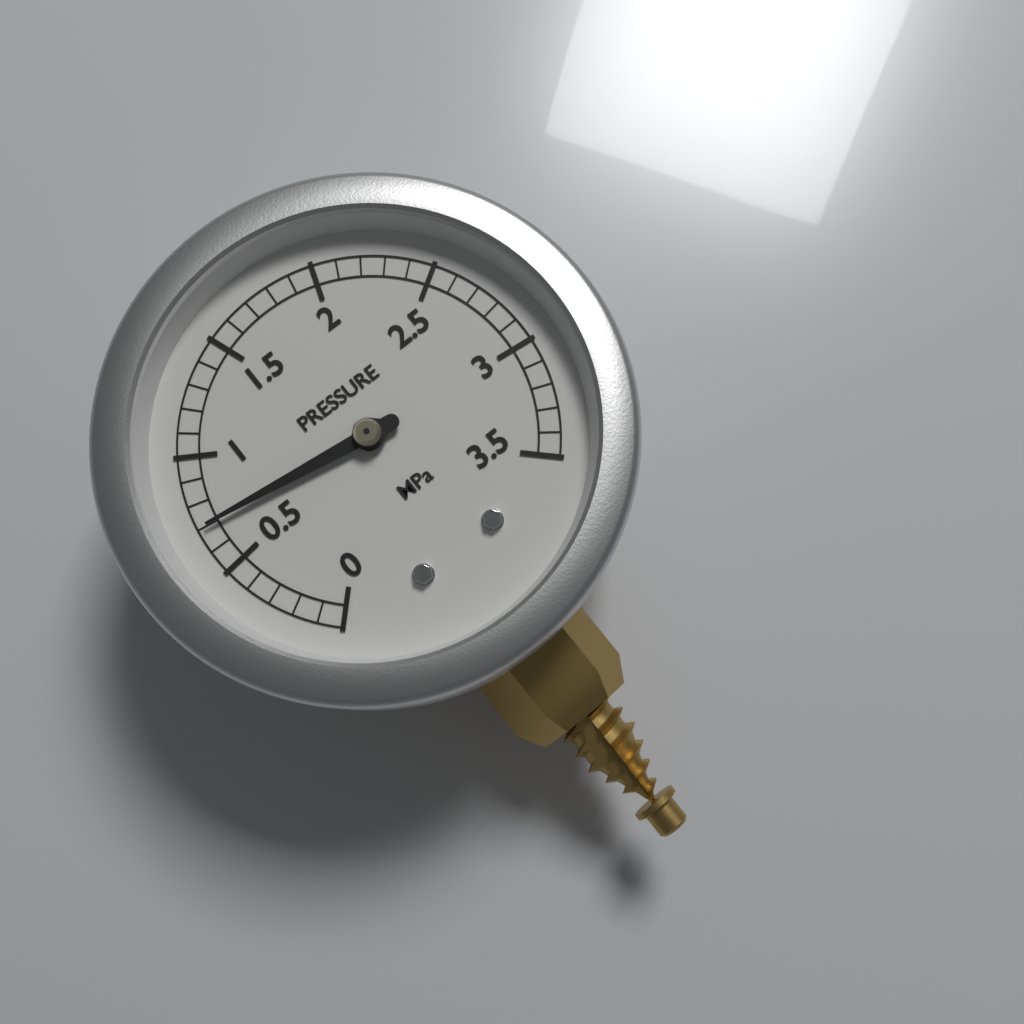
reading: 0.7 MPa
